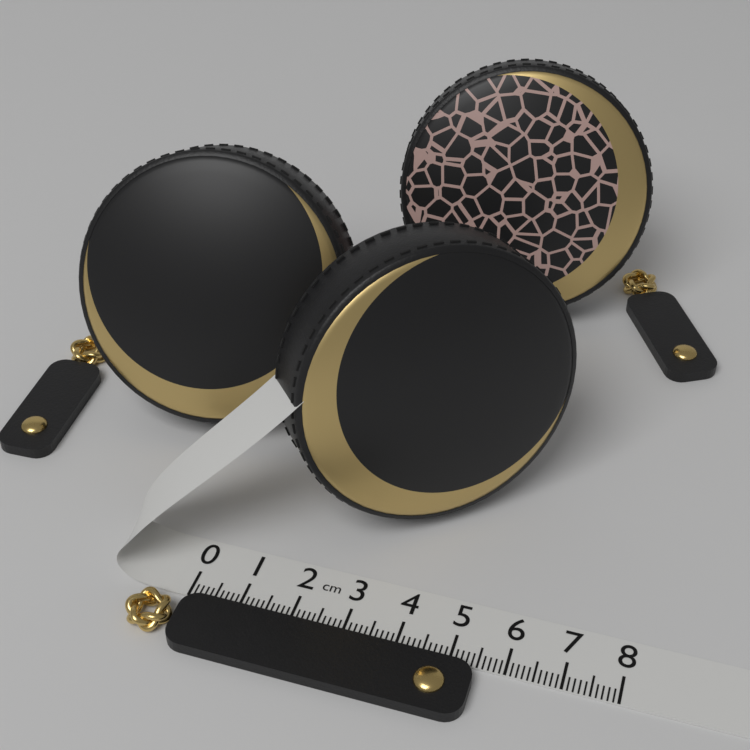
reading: 5.5 cm
